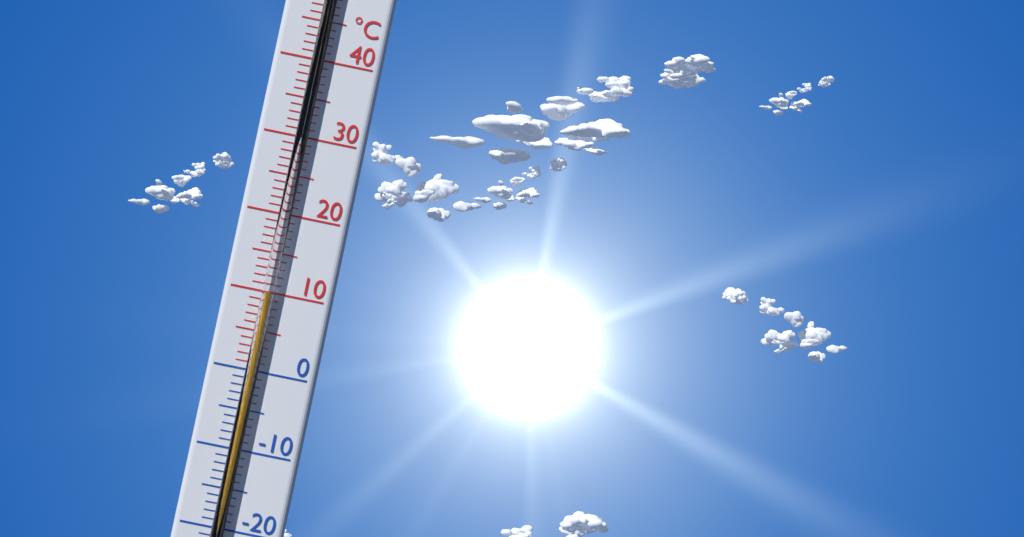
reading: 10 °C
